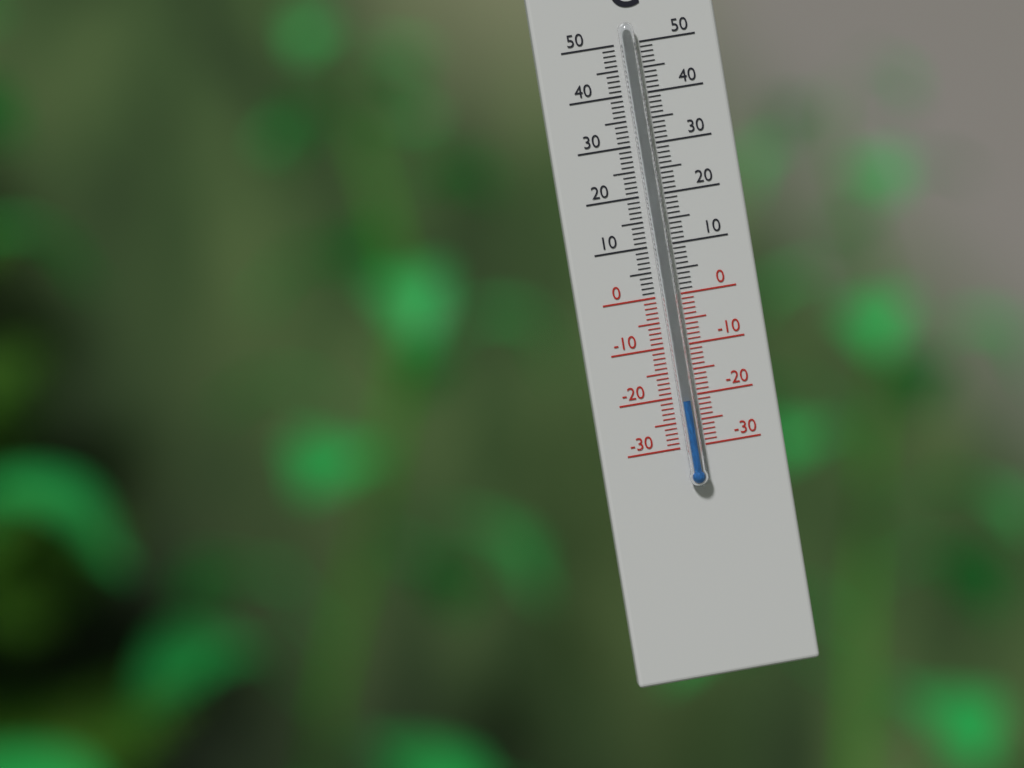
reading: -21 °C
